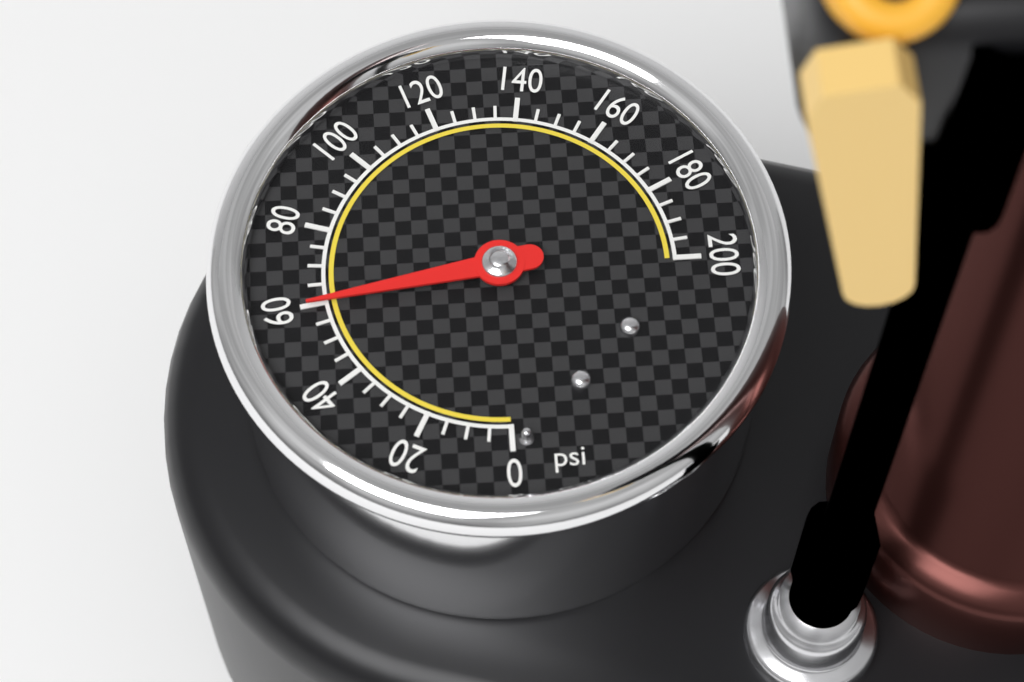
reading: 60 psi
